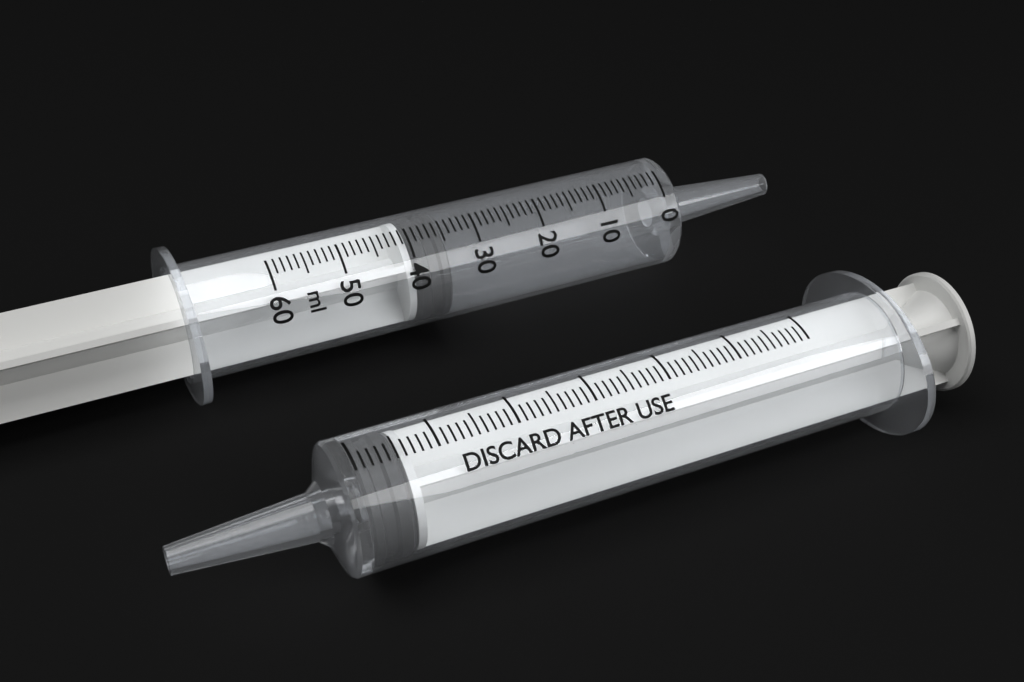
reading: 35 ml
